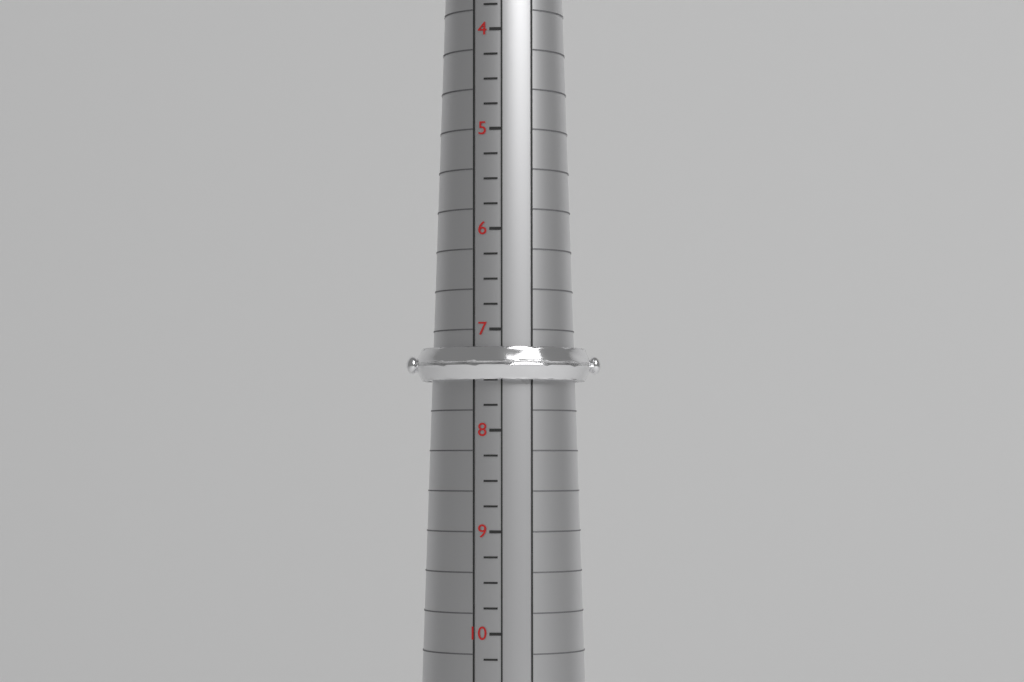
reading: 7.50 (no unit)
